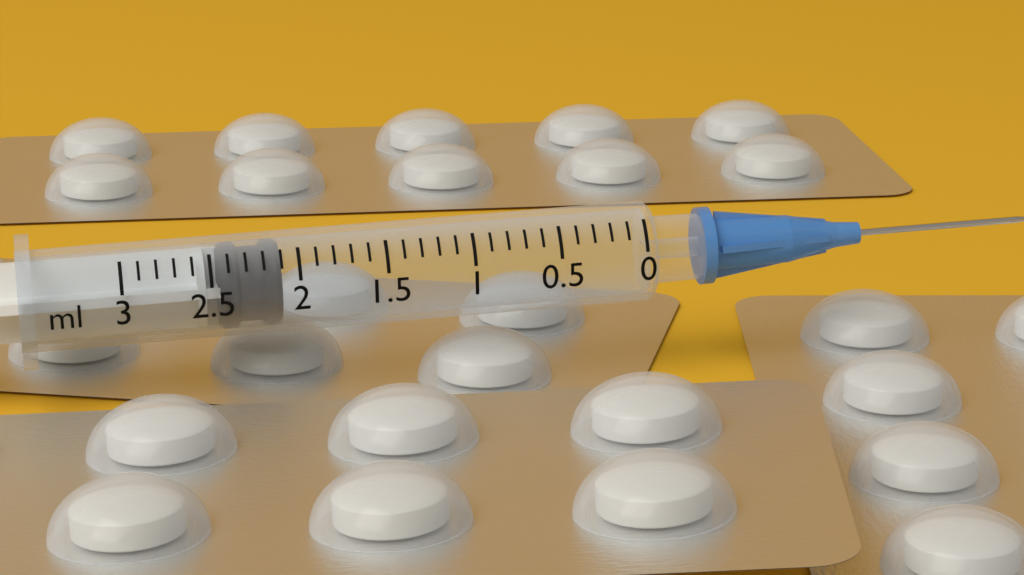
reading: 2.1 ml
